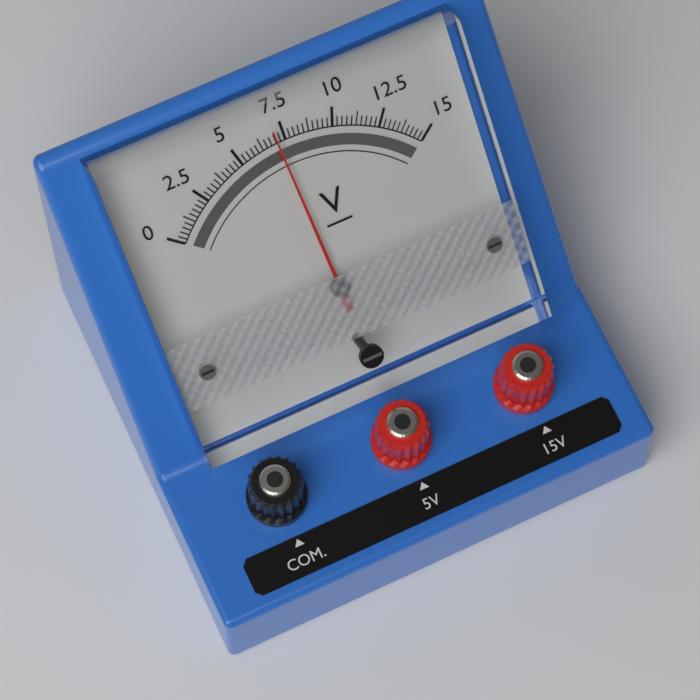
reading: 7.00 V
